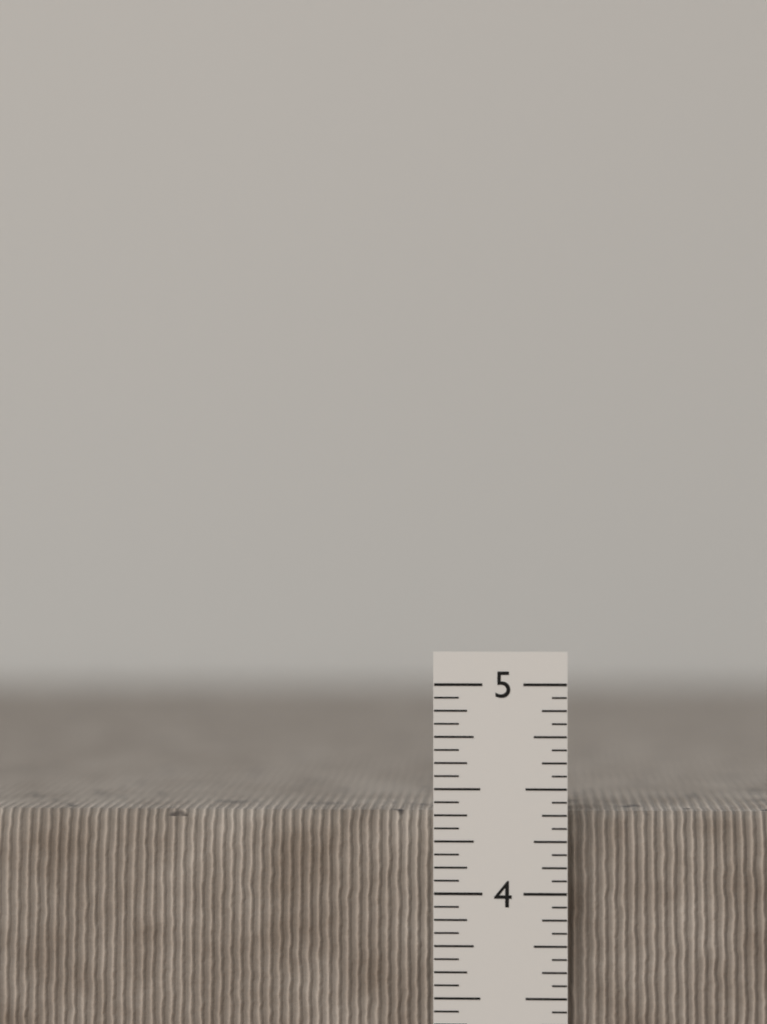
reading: 4.3750 in
